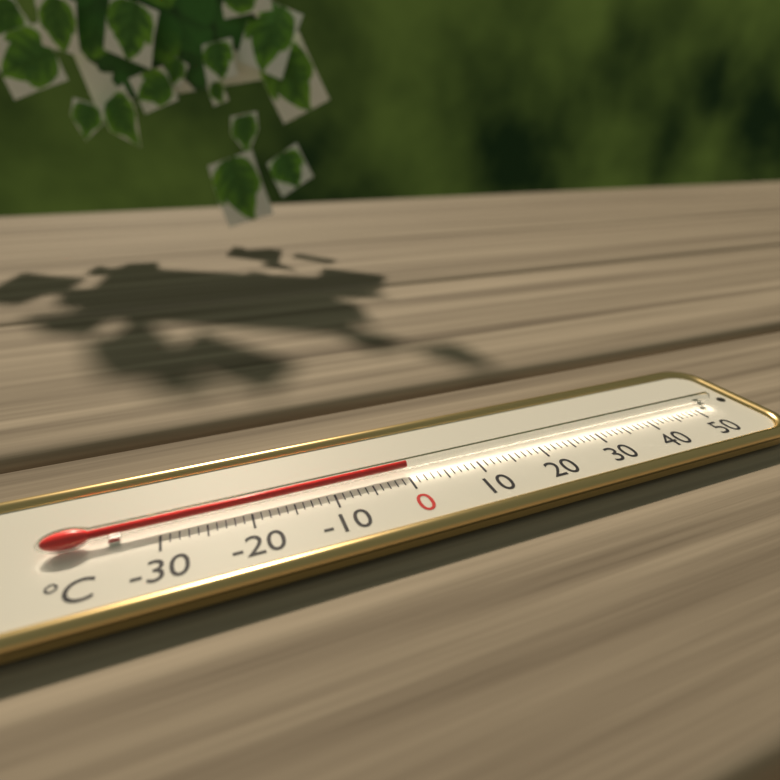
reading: 0 °C
